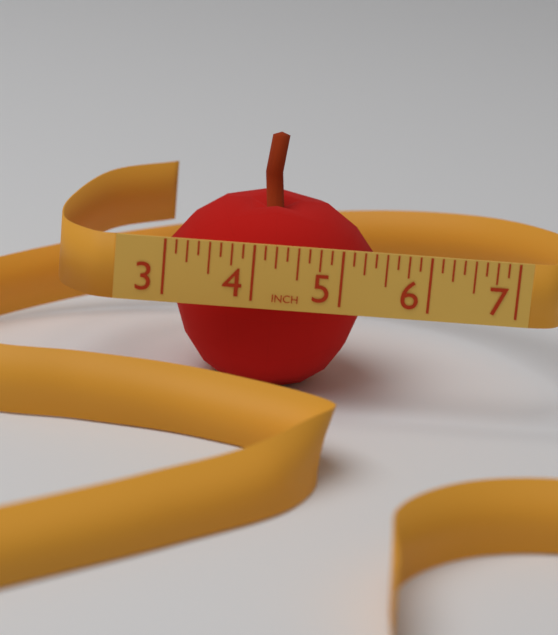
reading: 5.500 in
